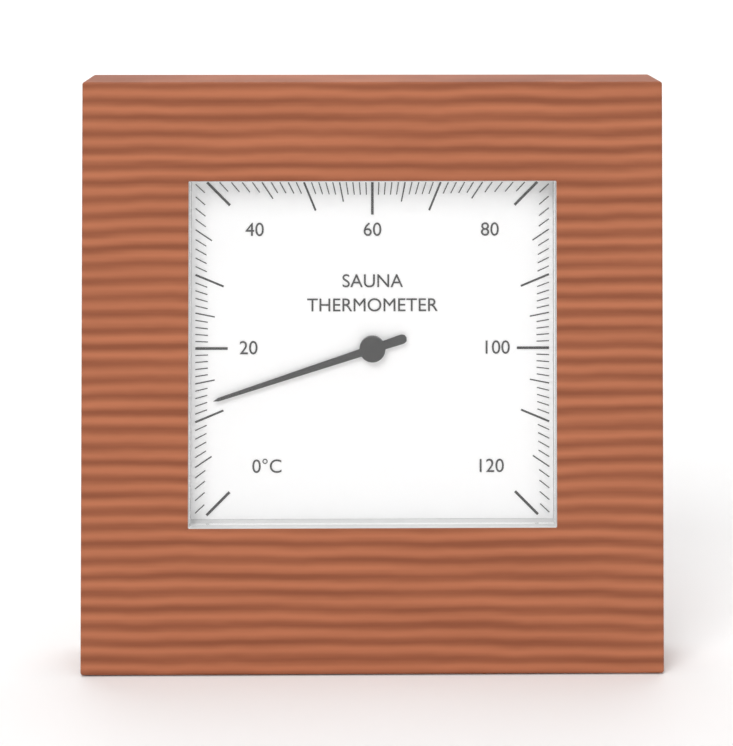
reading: 12 °C
